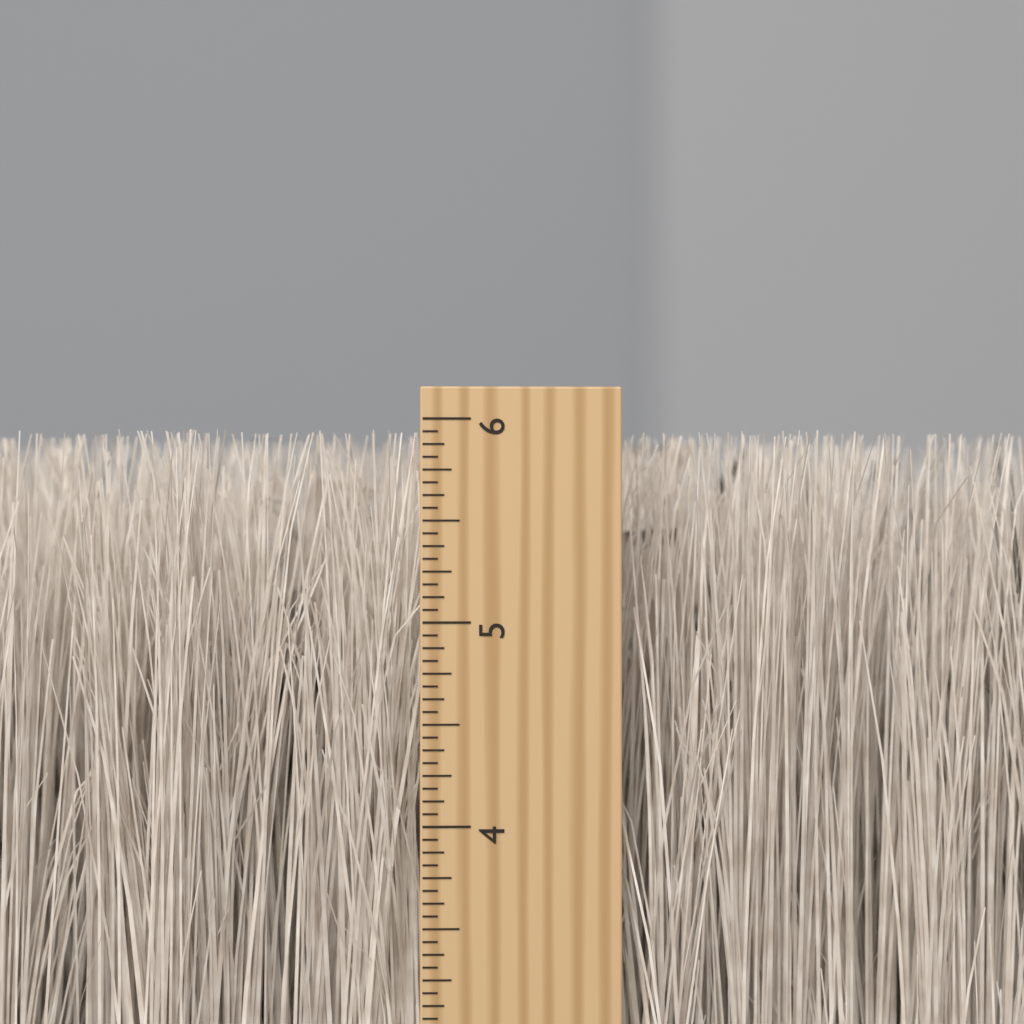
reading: 5.9375 inch
